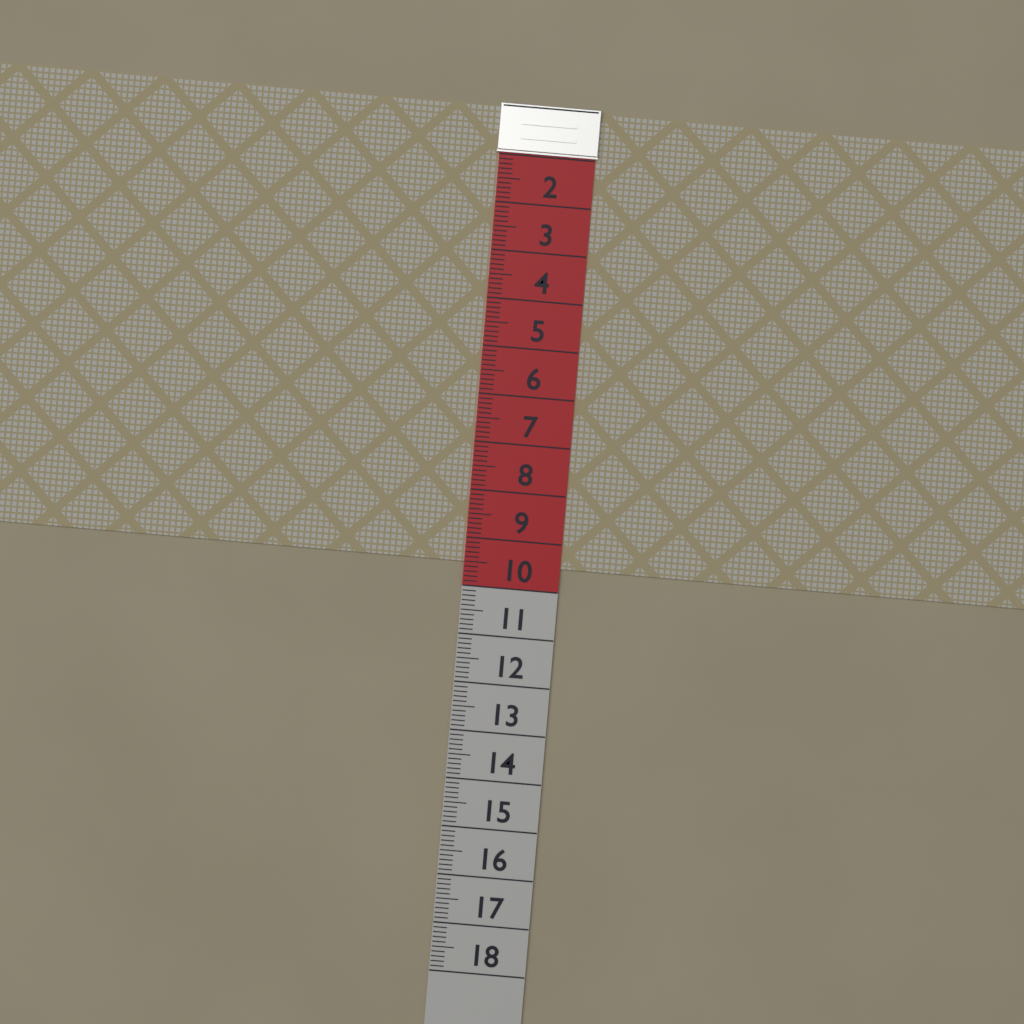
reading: 9.5 (no unit)
